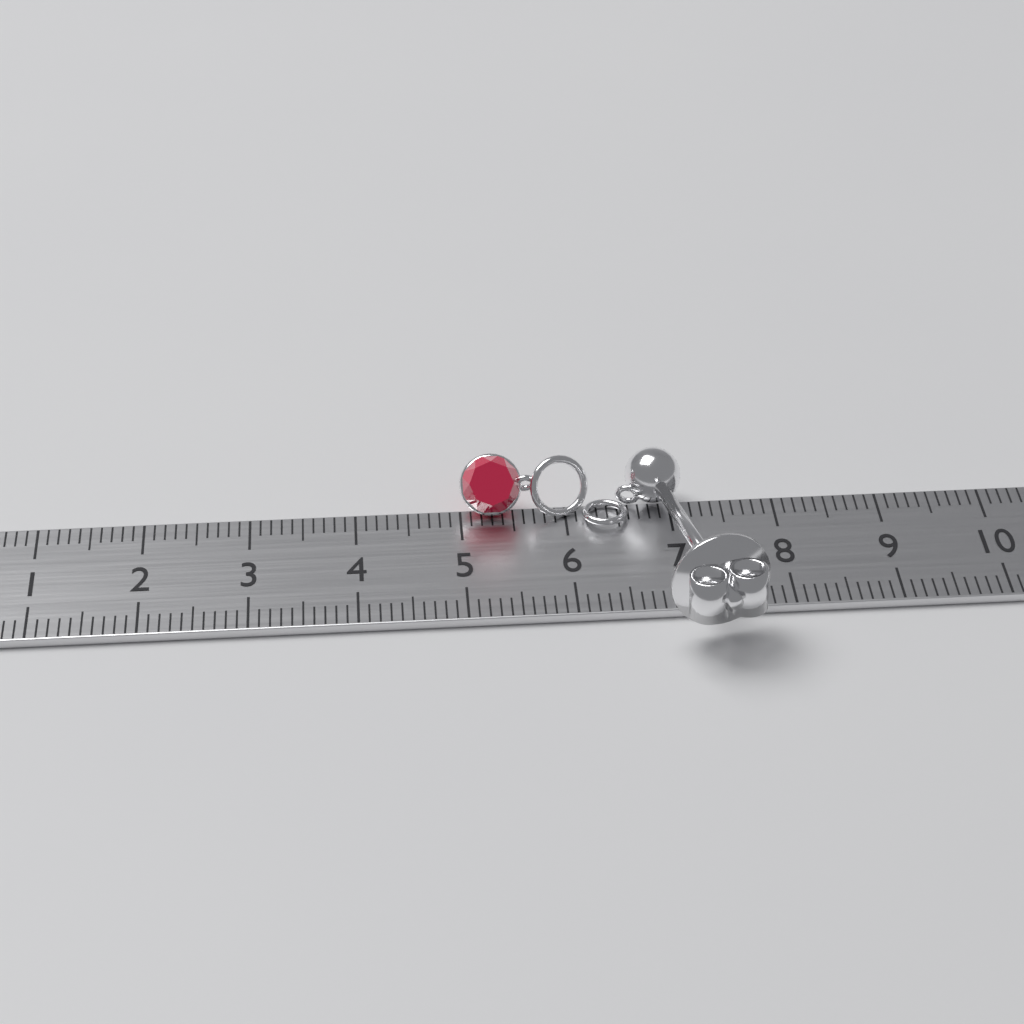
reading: 7.7 cm
